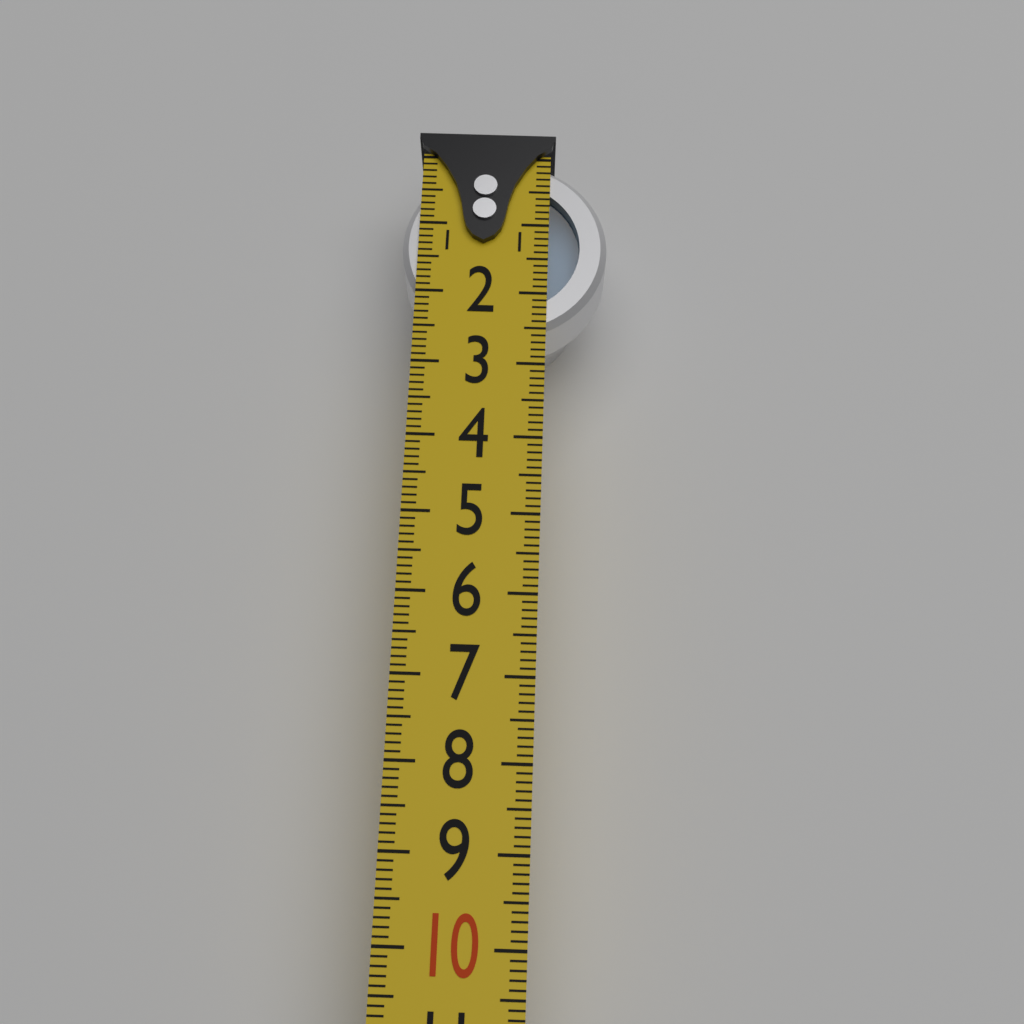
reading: 2.6 (no unit)
